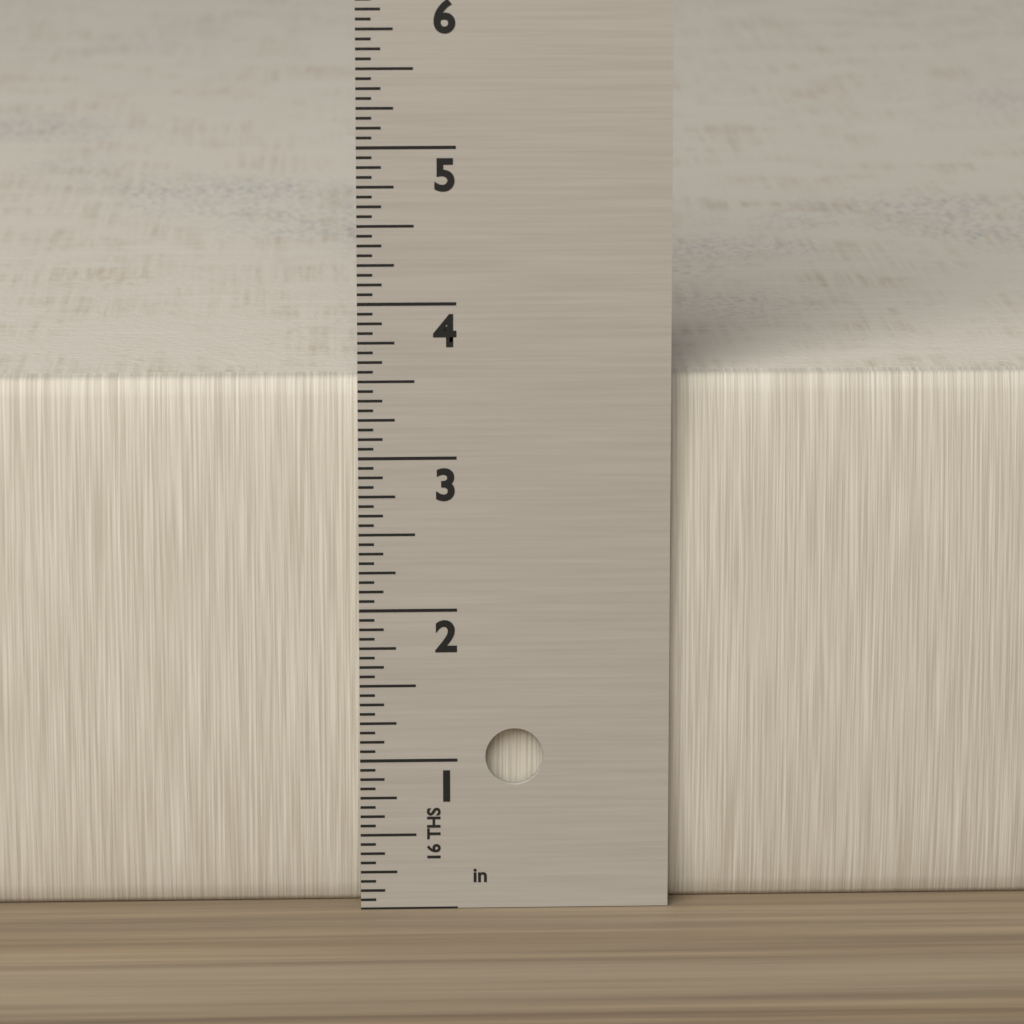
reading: 3.5000 in
